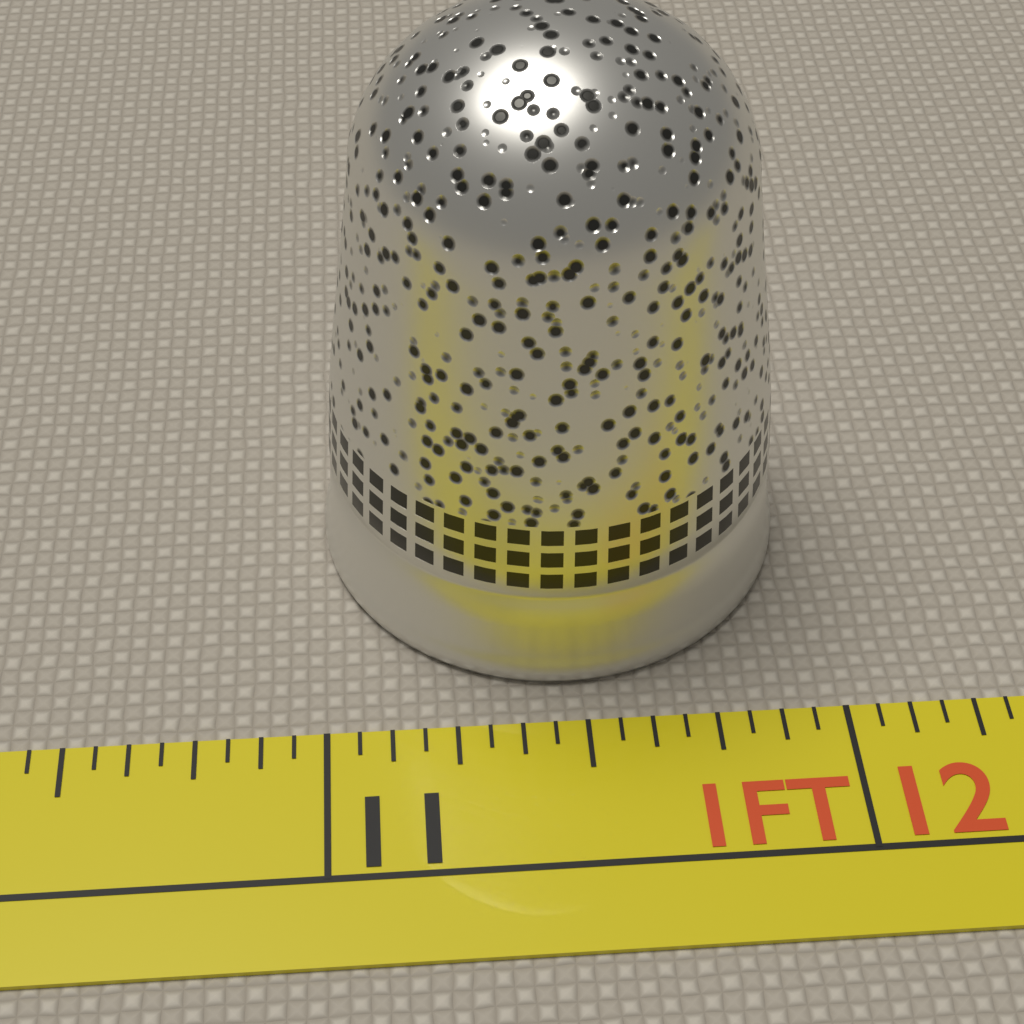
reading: 11.9375 in
